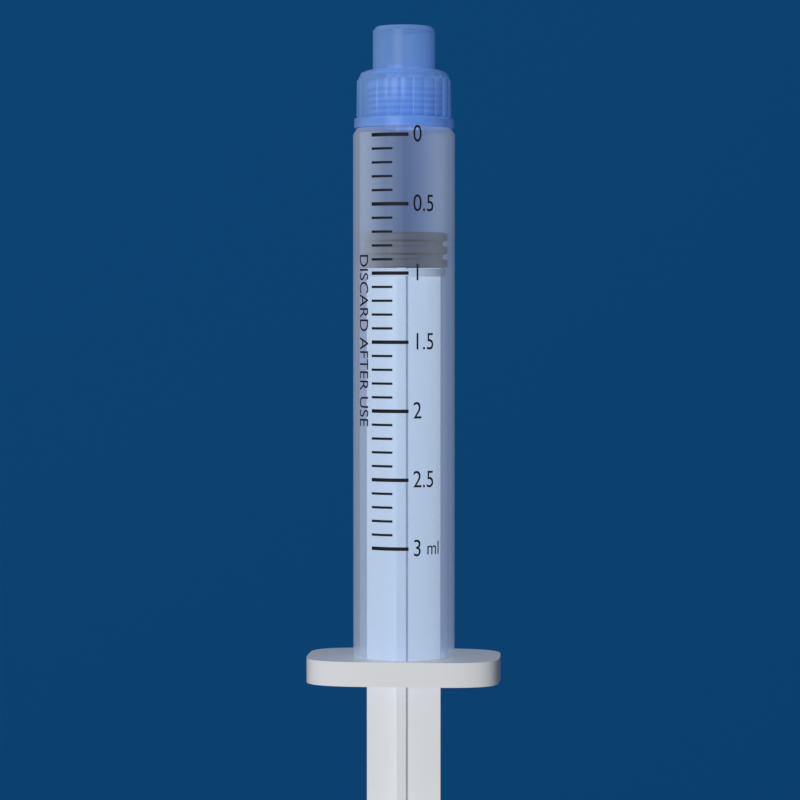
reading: 0.7 ml
